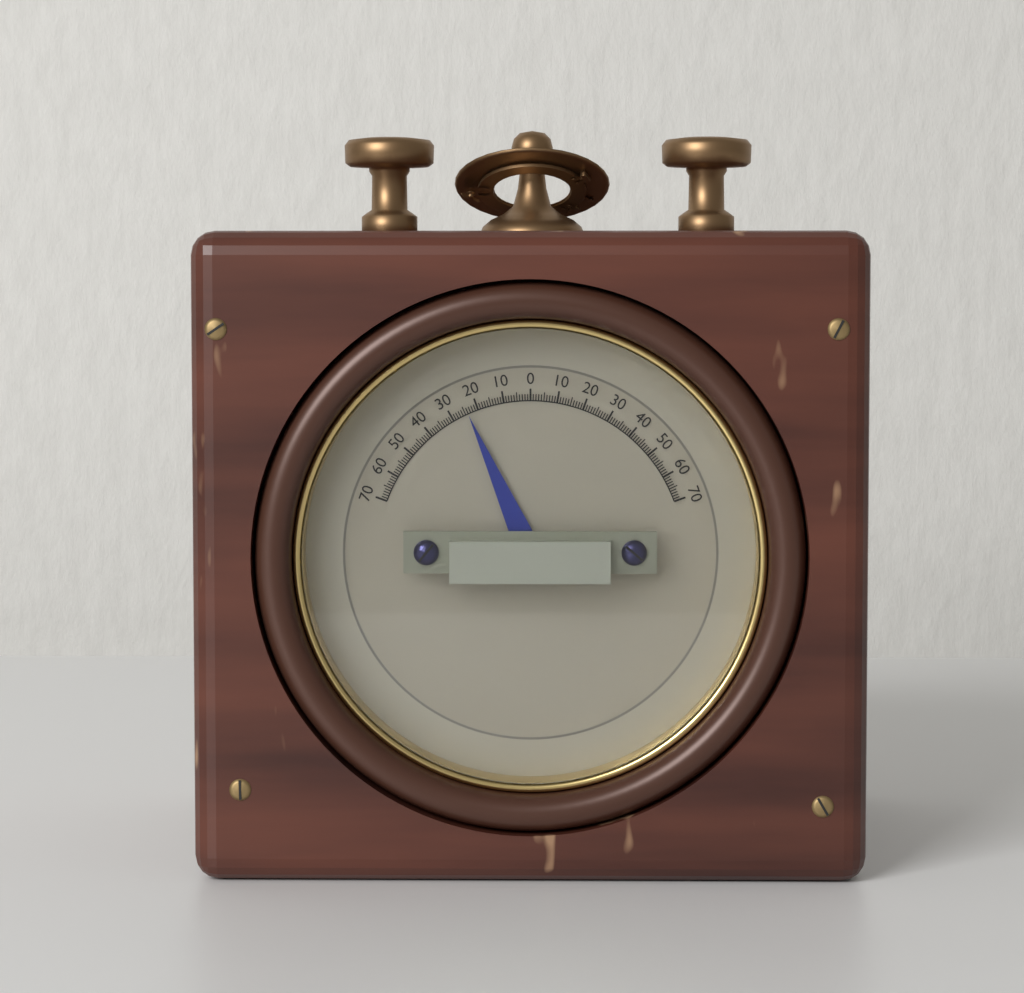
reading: -24 (no unit)
